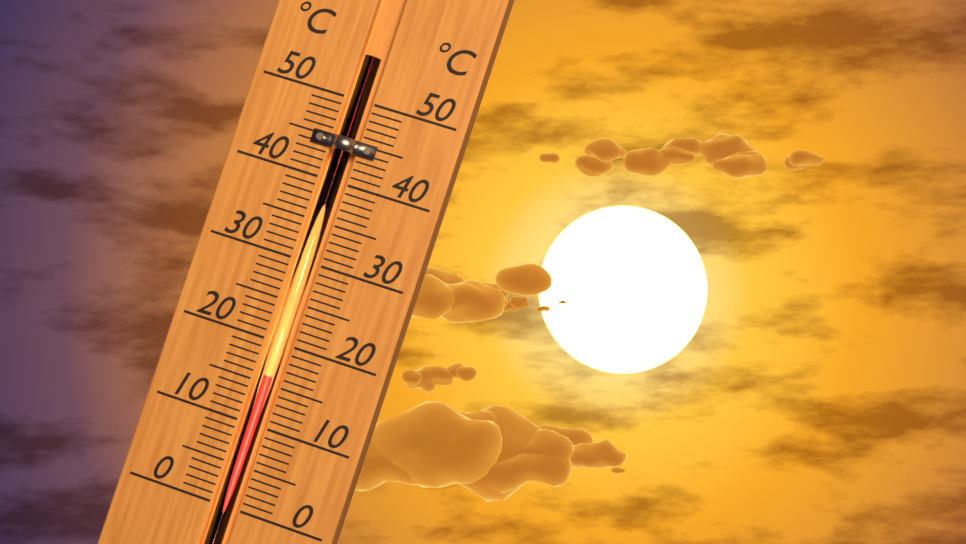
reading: 16 °C
